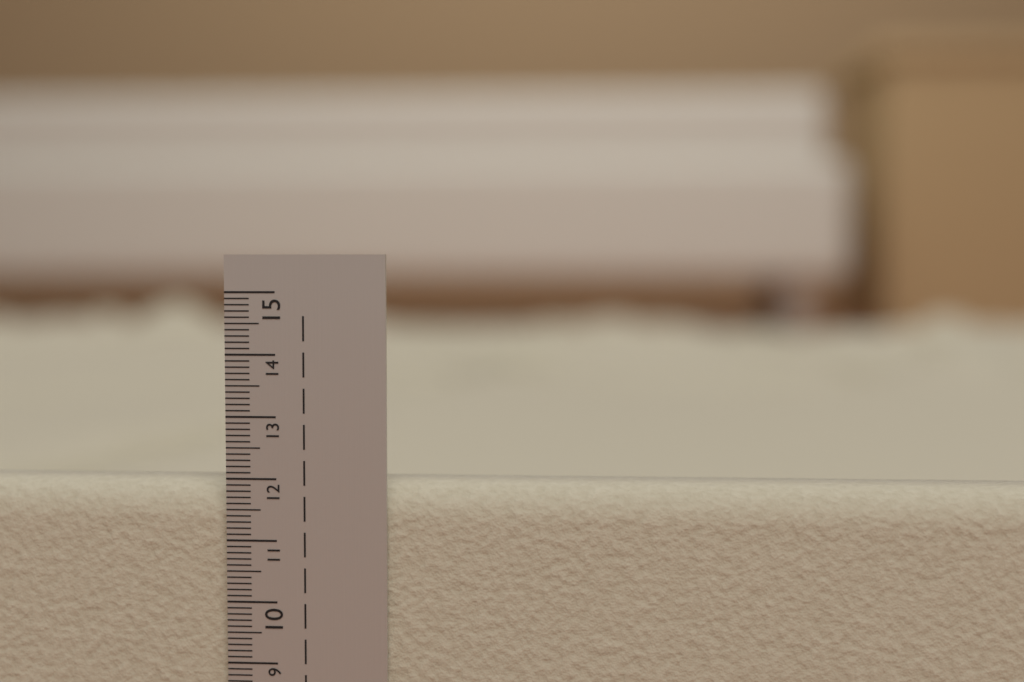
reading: 11.9 cm
